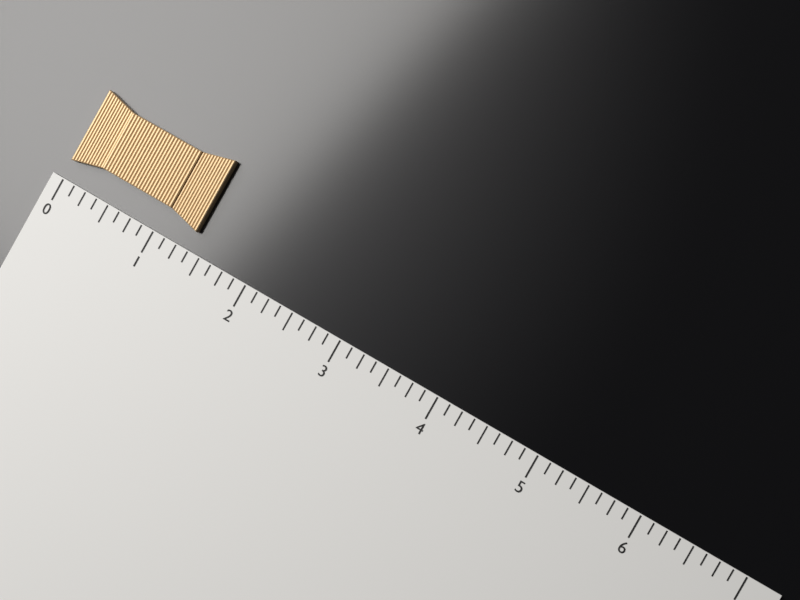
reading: 1.375 (no unit)
